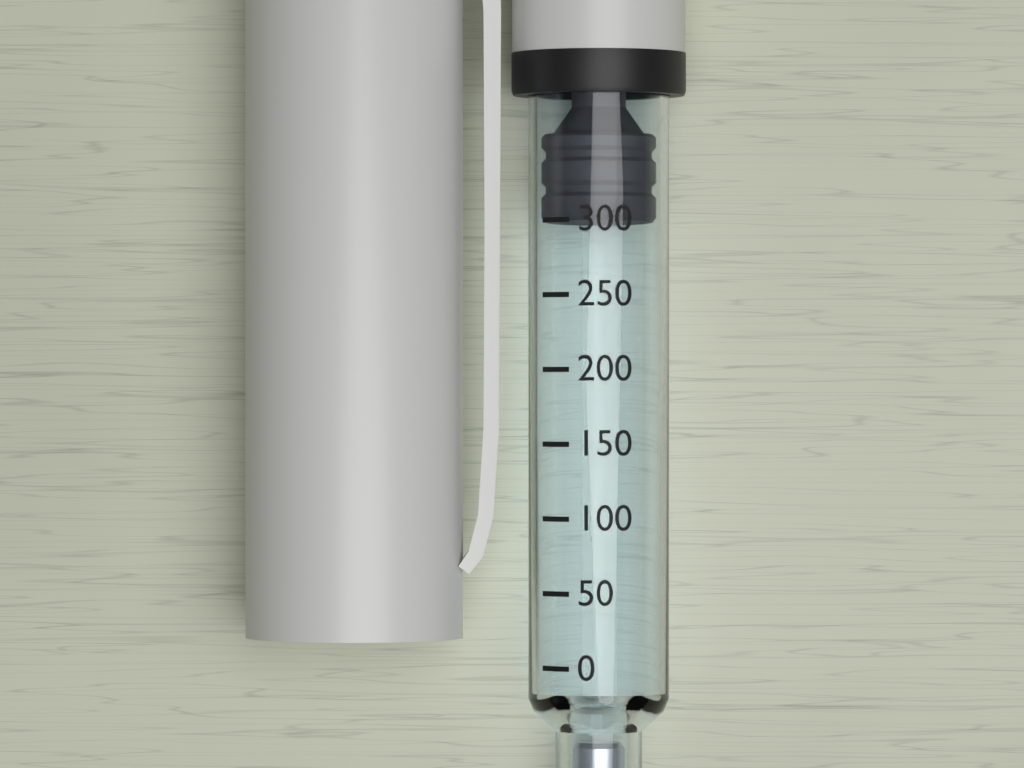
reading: 300 (no unit)
